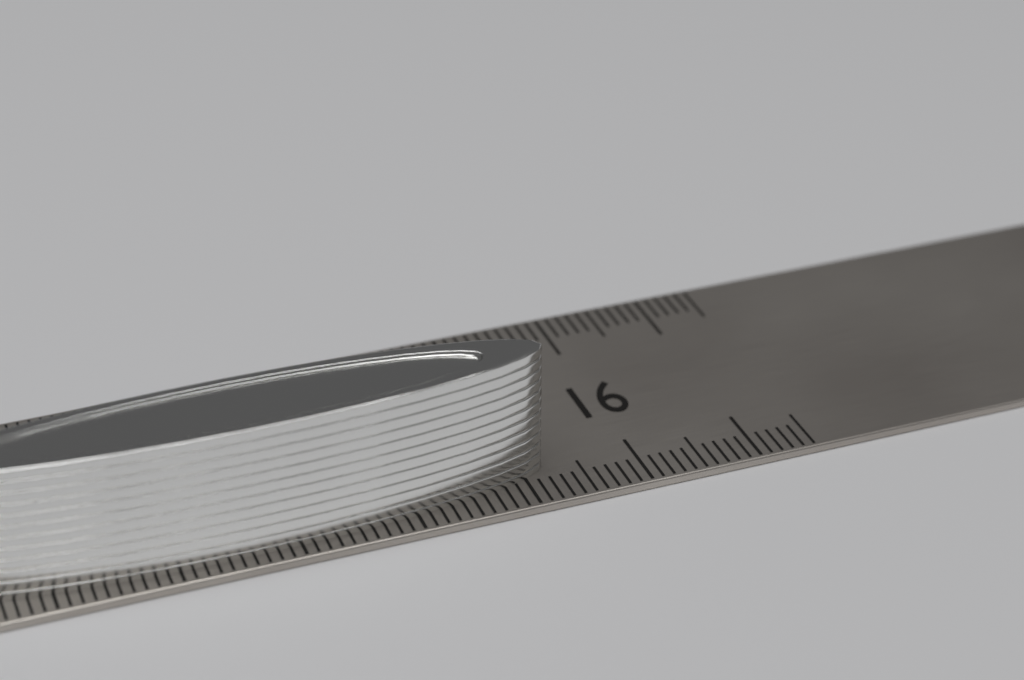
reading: 15.2 cm
